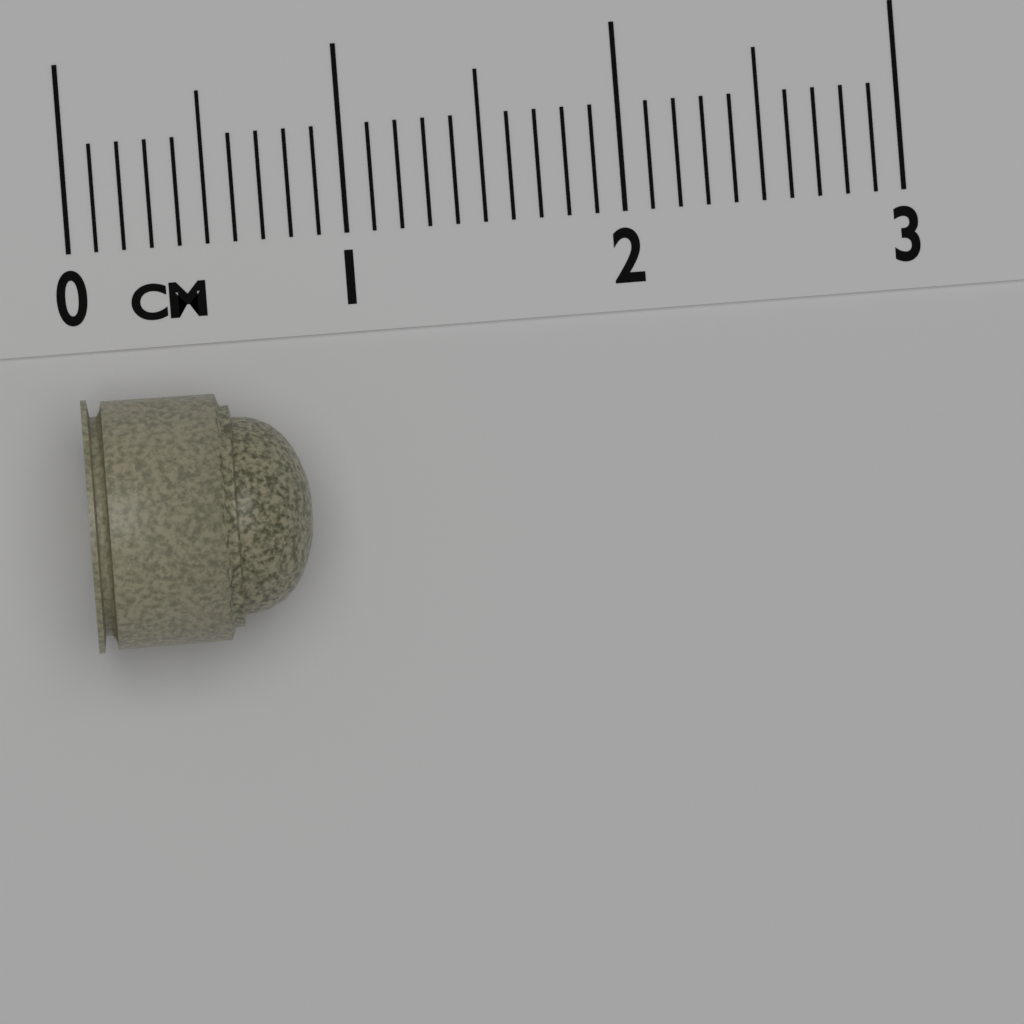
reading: 0.8 cm
